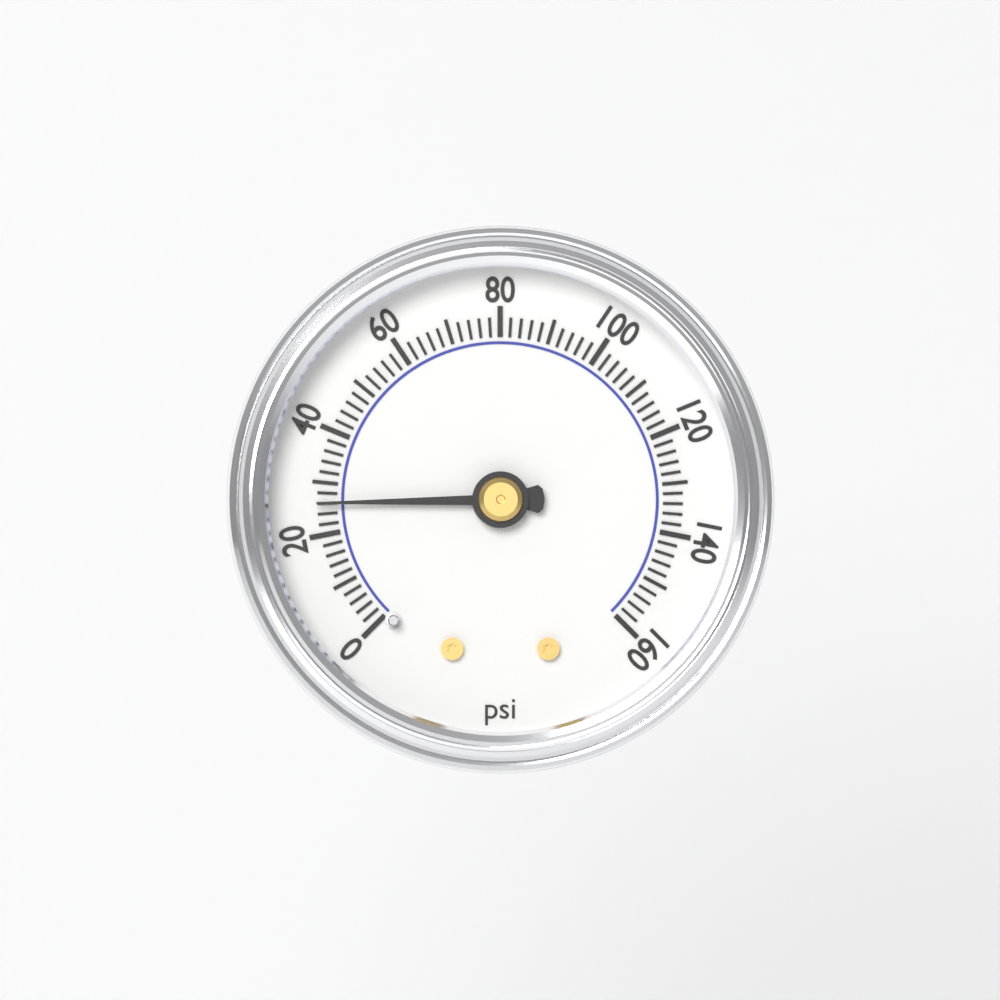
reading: 26 psi
